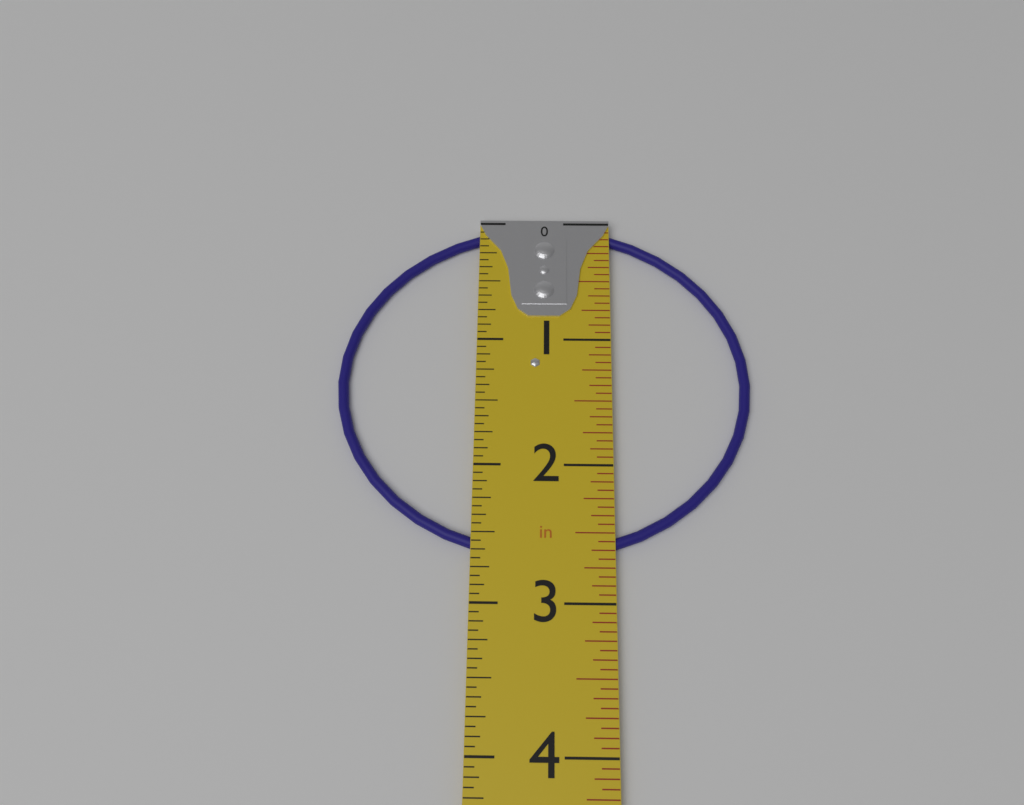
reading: 2.6875 in
